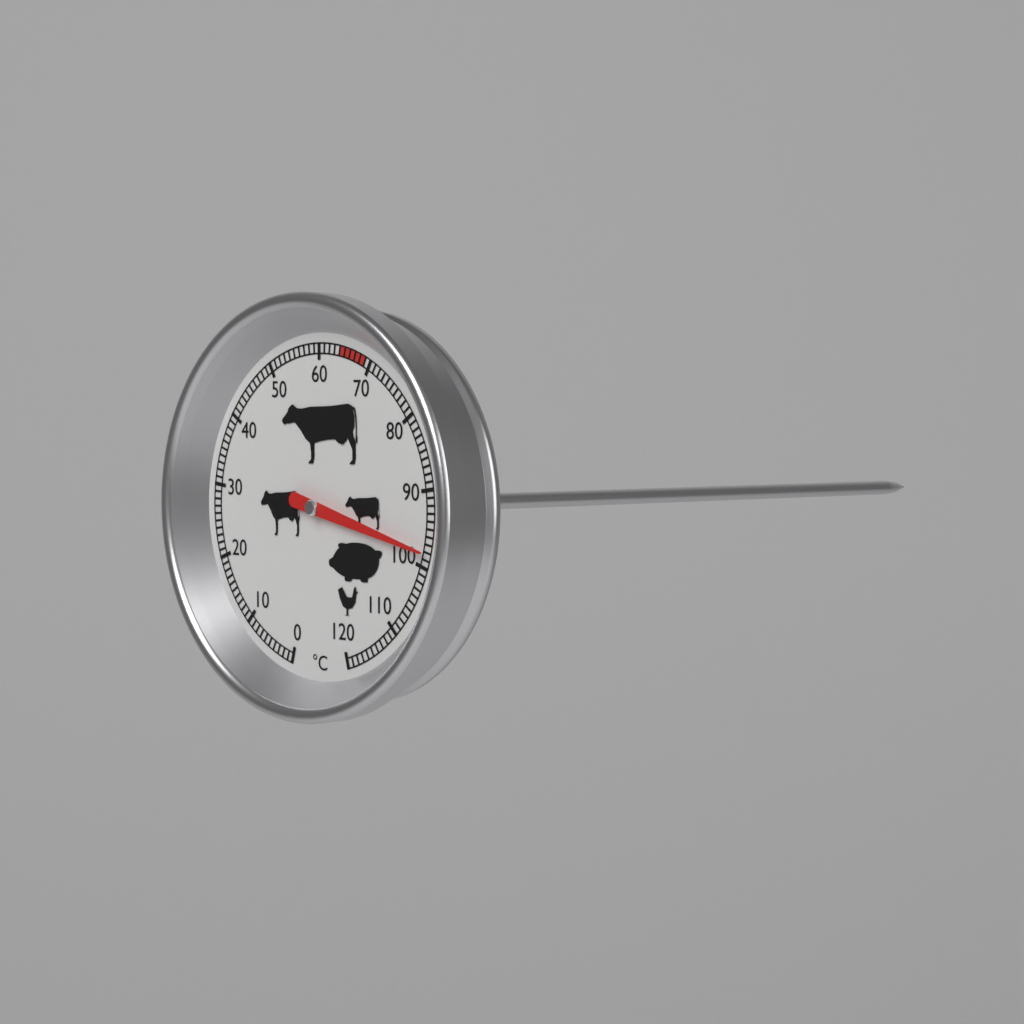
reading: 98 °C
